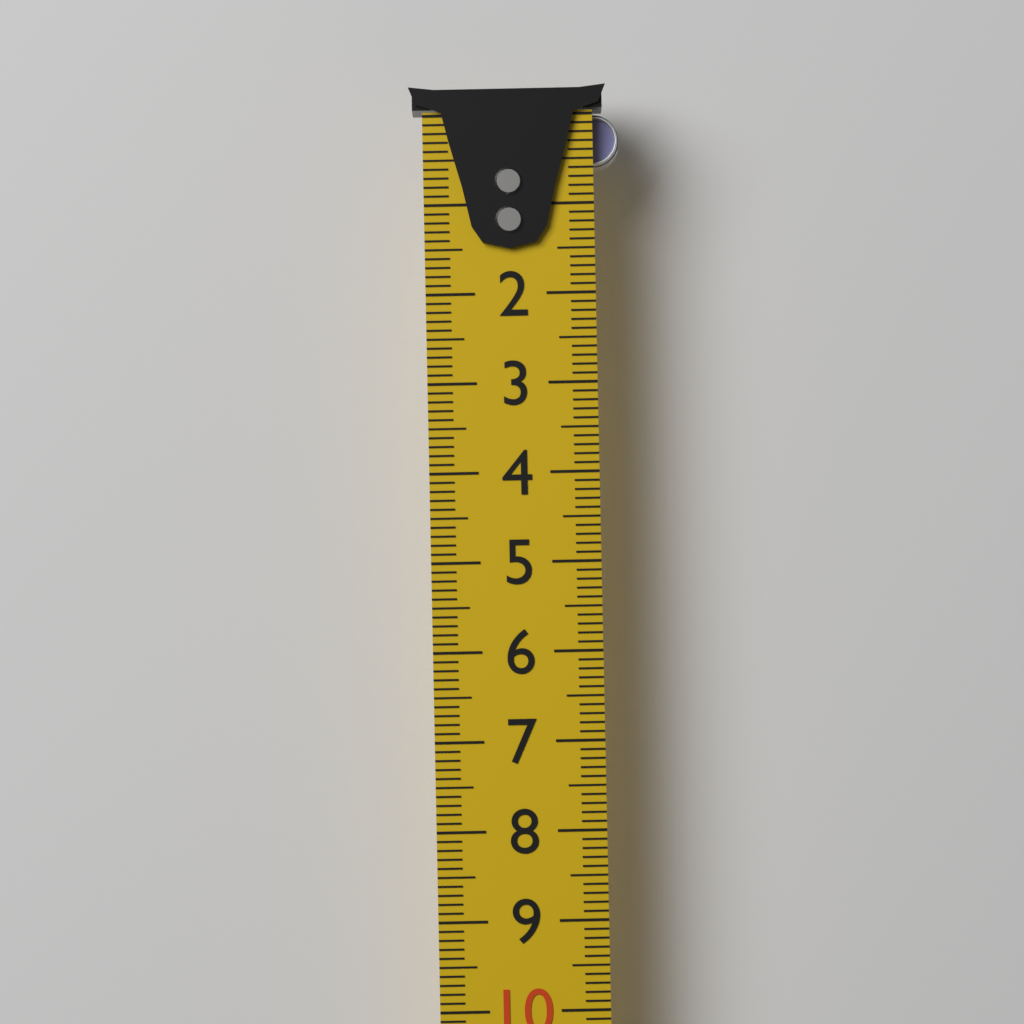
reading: 0.6 cm
